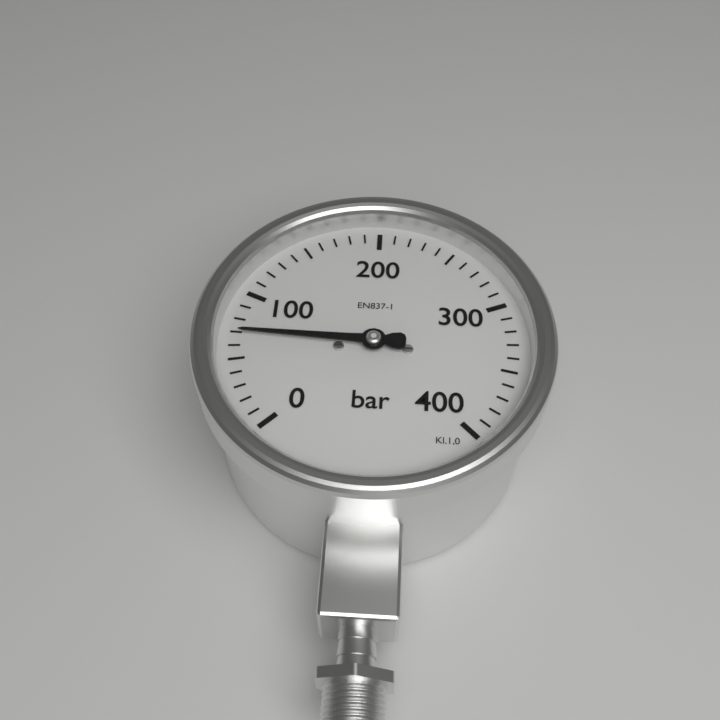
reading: 70 bar
